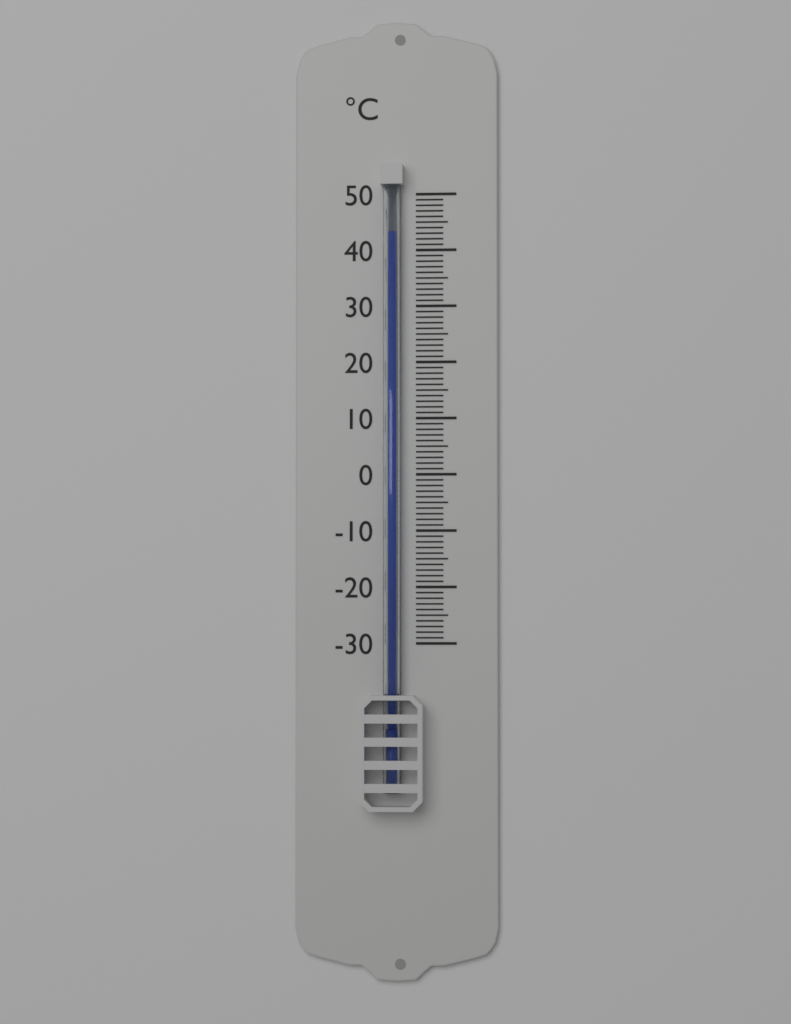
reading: 43 °C
